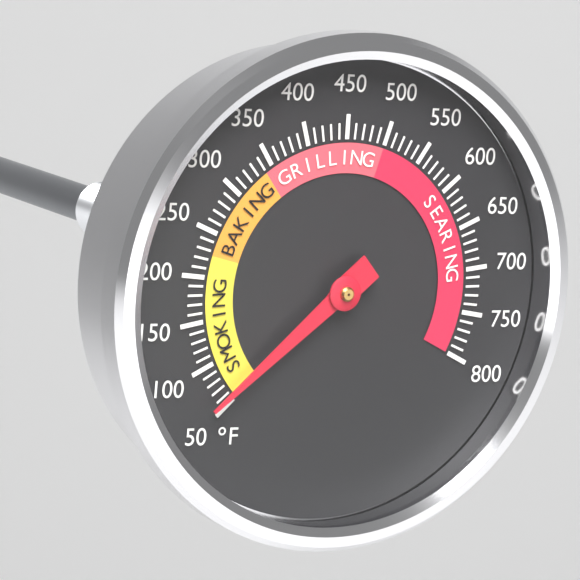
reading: 60 °F
